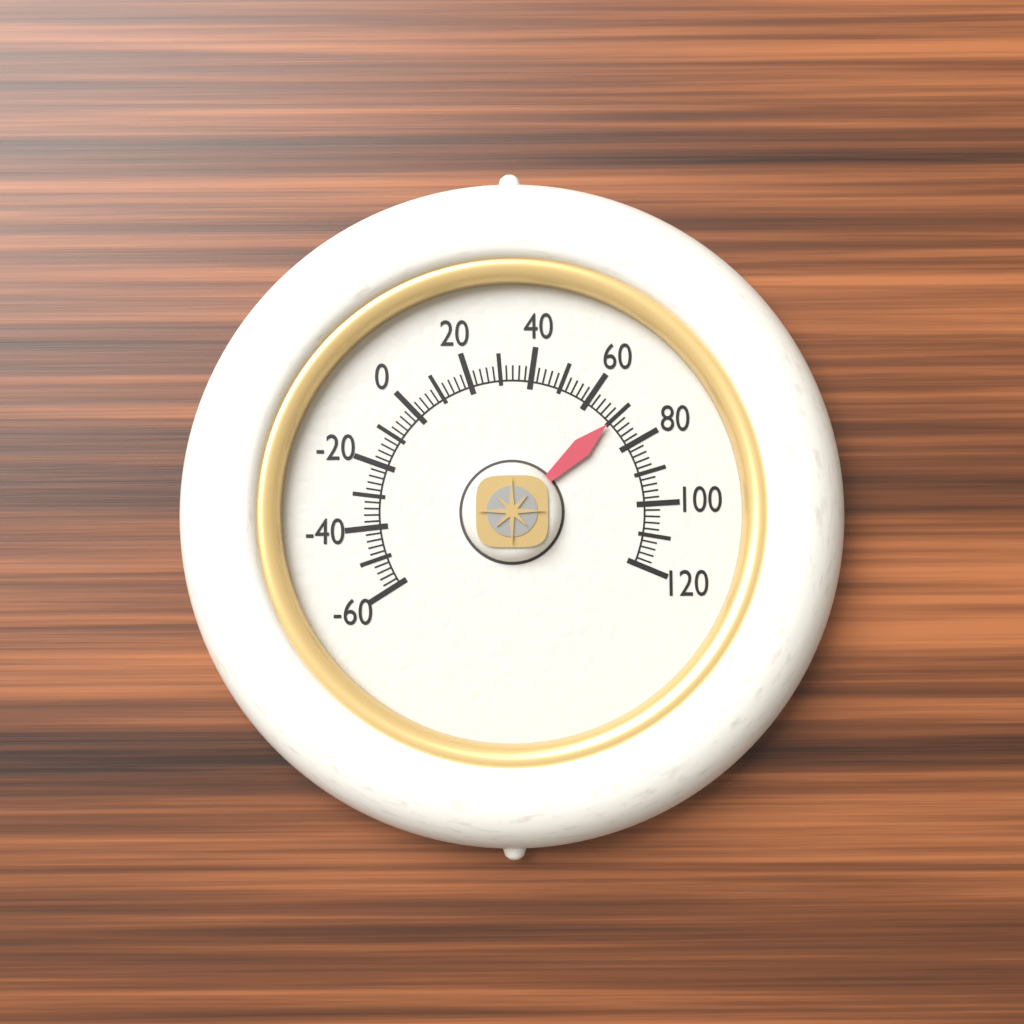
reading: 70 (no unit)
